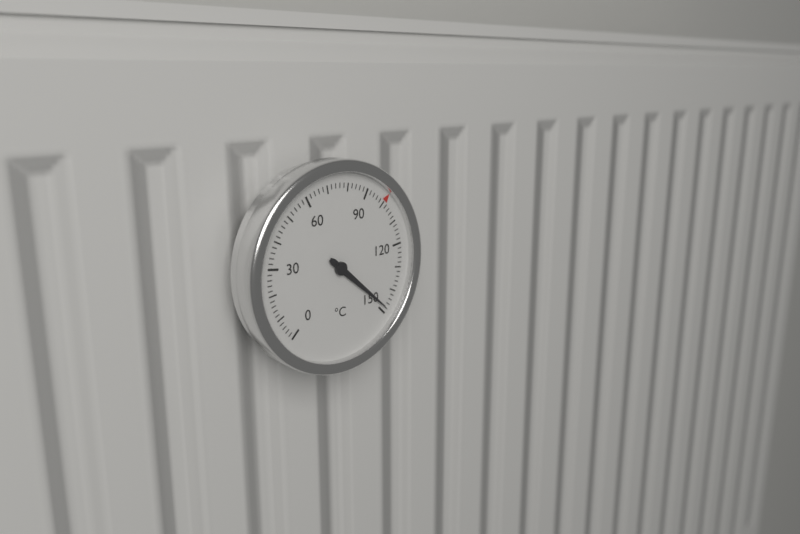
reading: 148 °C
